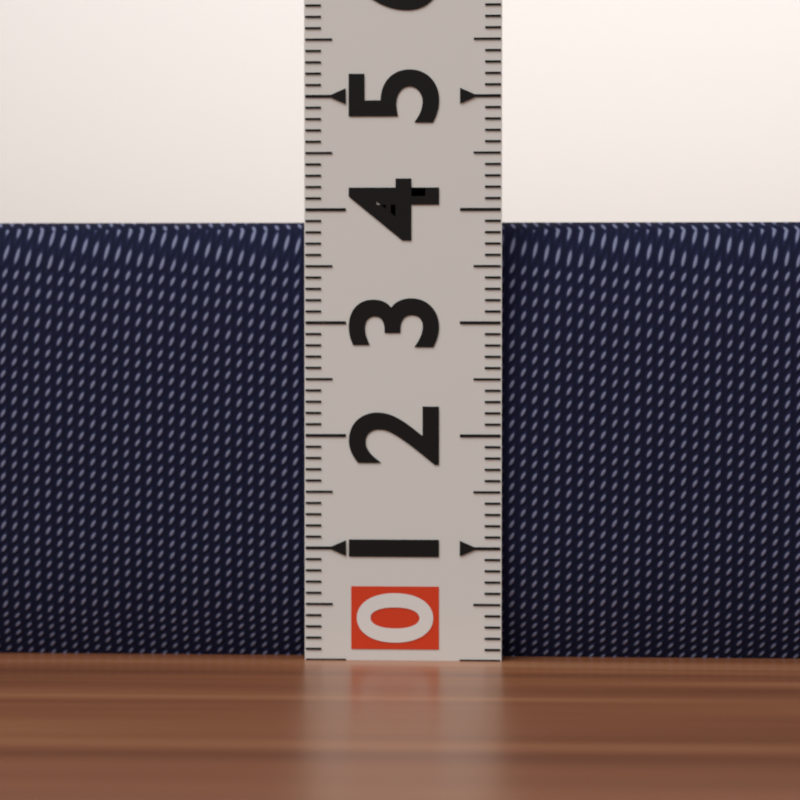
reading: 3.9 (no unit)
